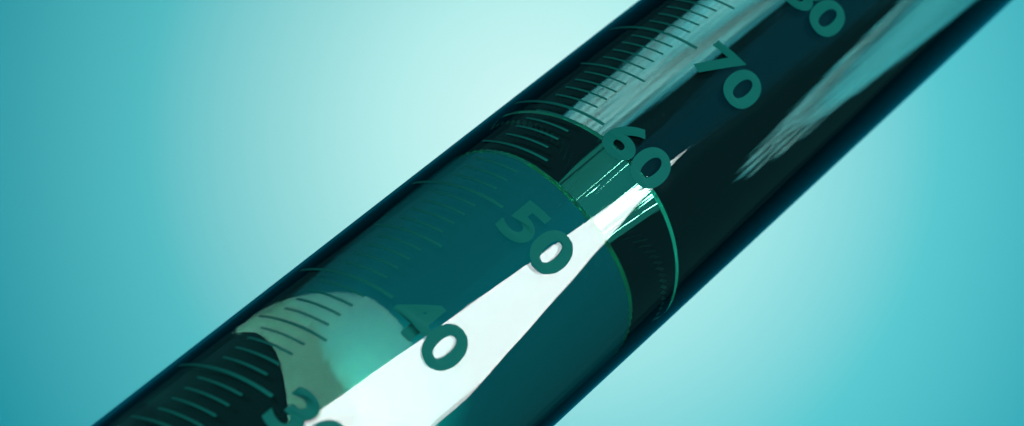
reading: 60 ml
